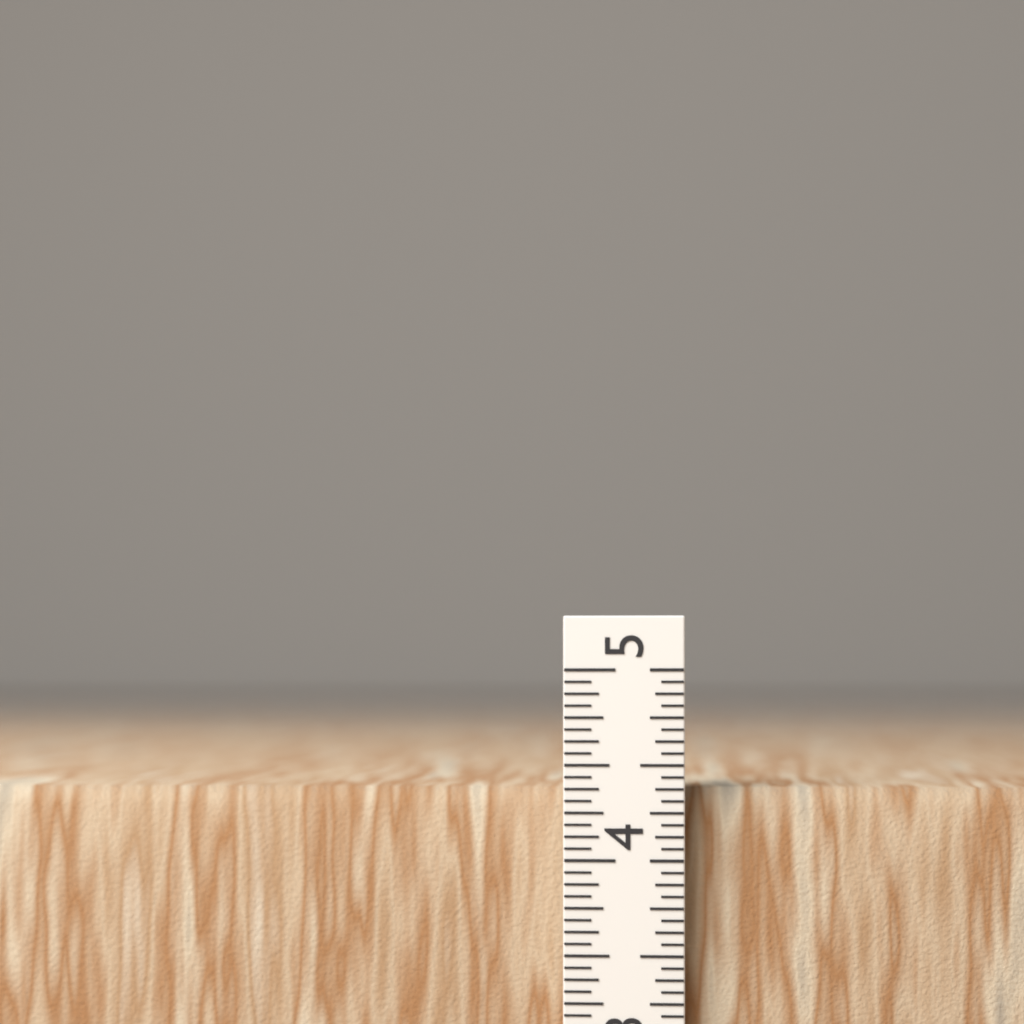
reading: 4.3750 in
